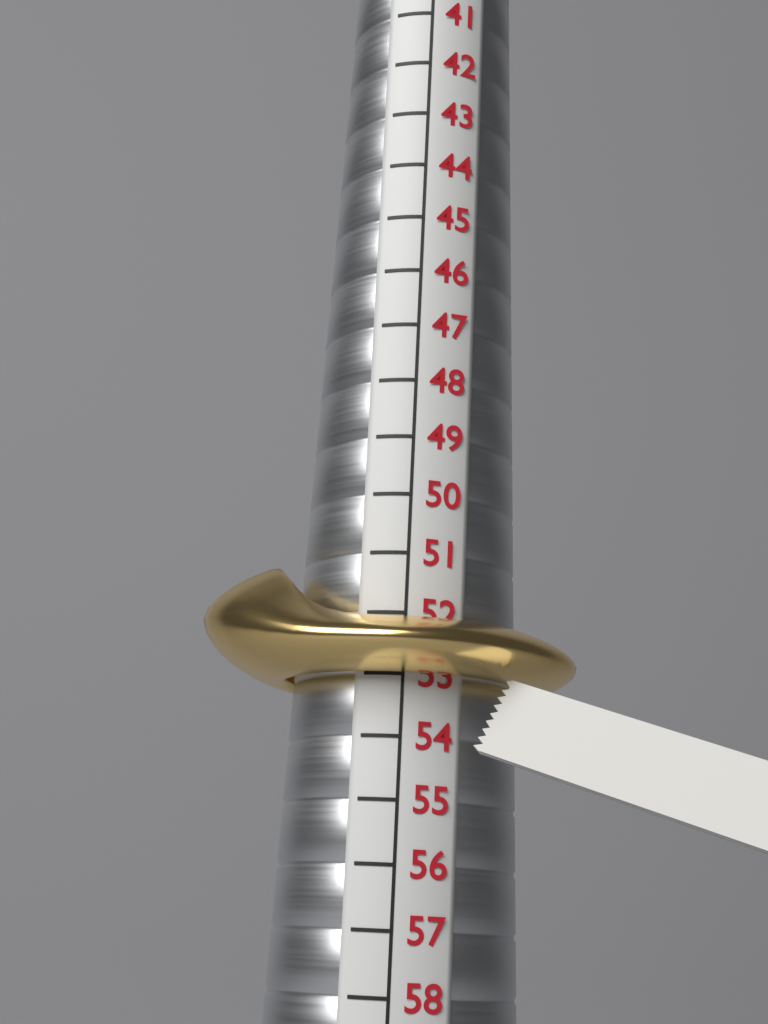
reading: 53 (no unit)
